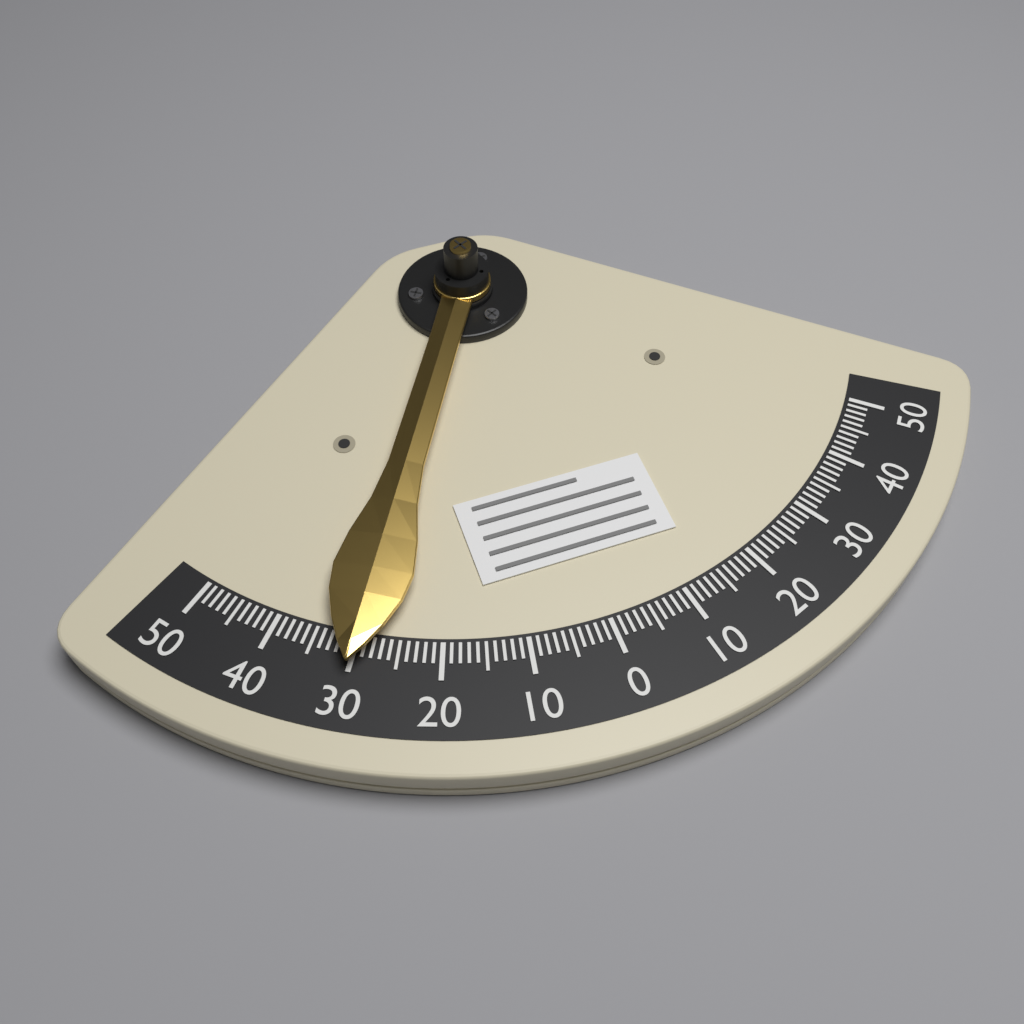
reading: 30 (no unit)
